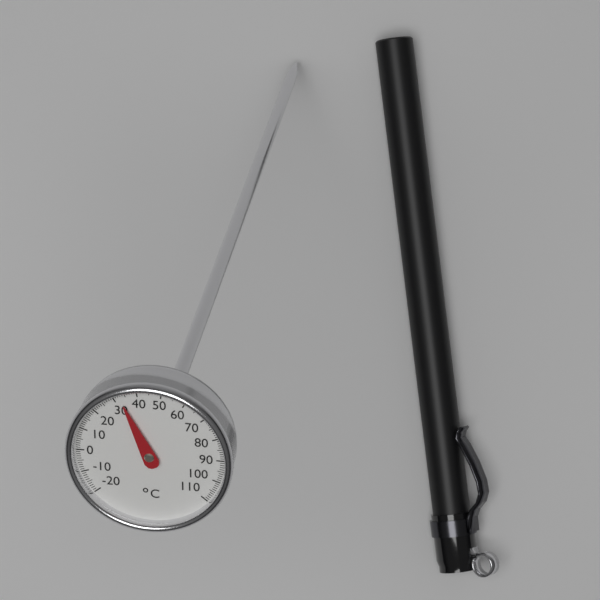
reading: 33 °C
